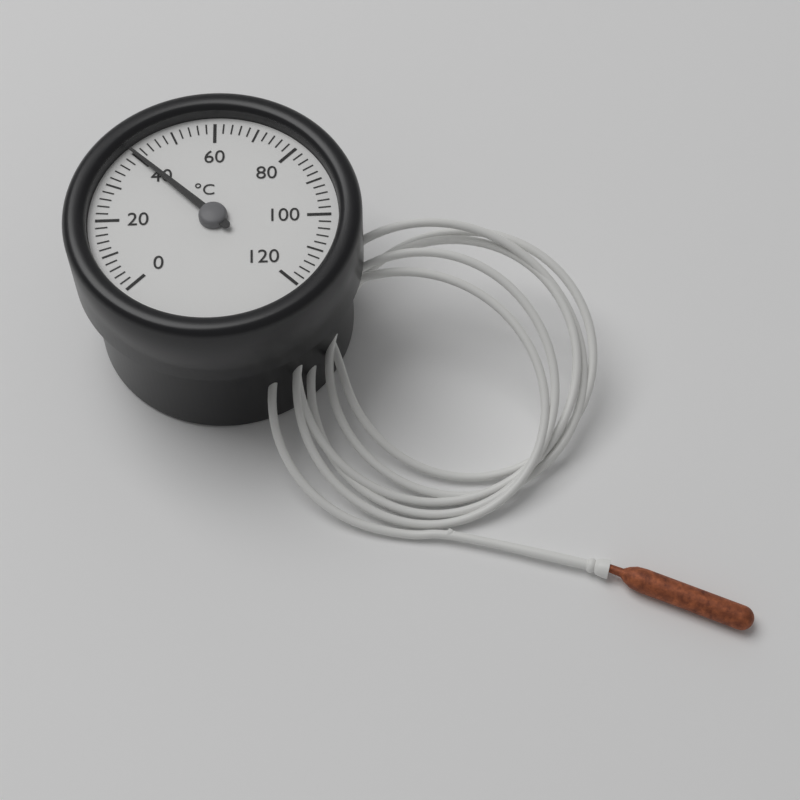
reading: 40 °C
